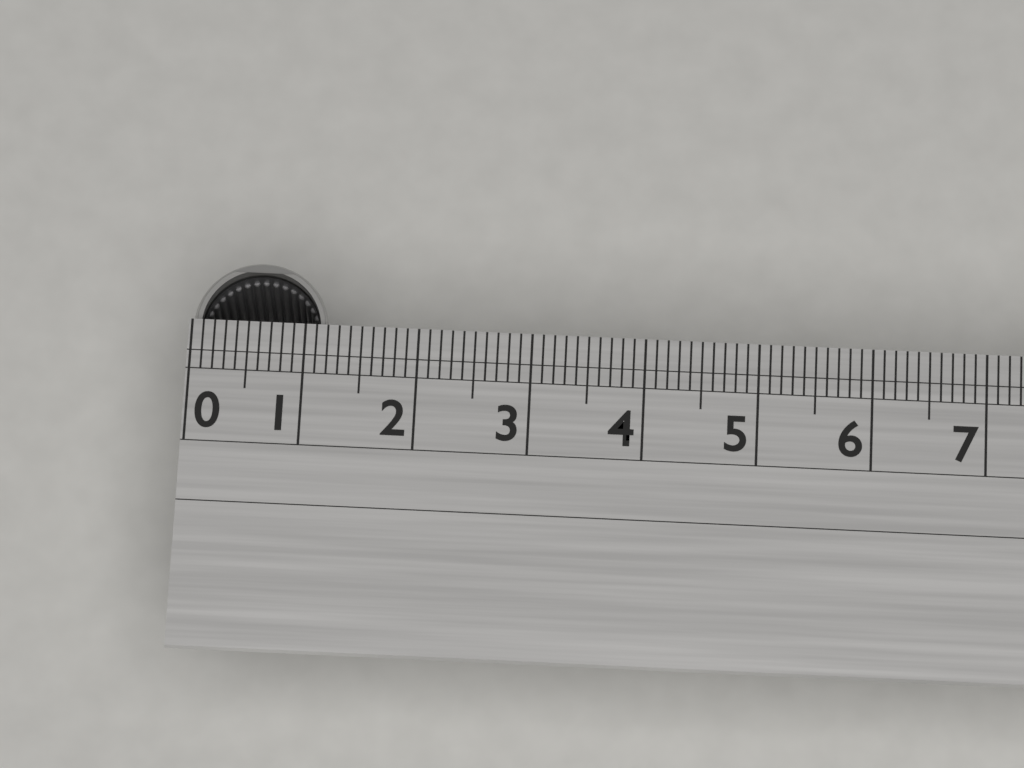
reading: 1.2 (no unit)
